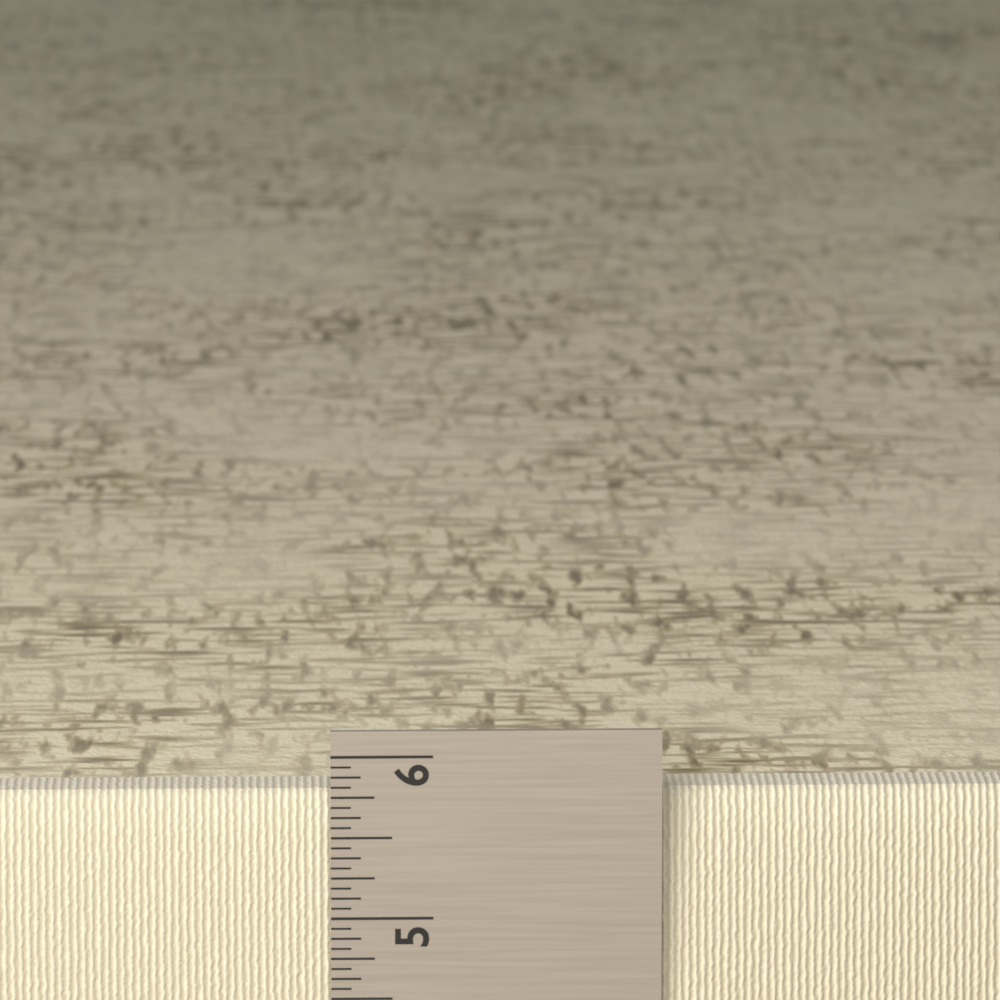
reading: 5.7500 in
